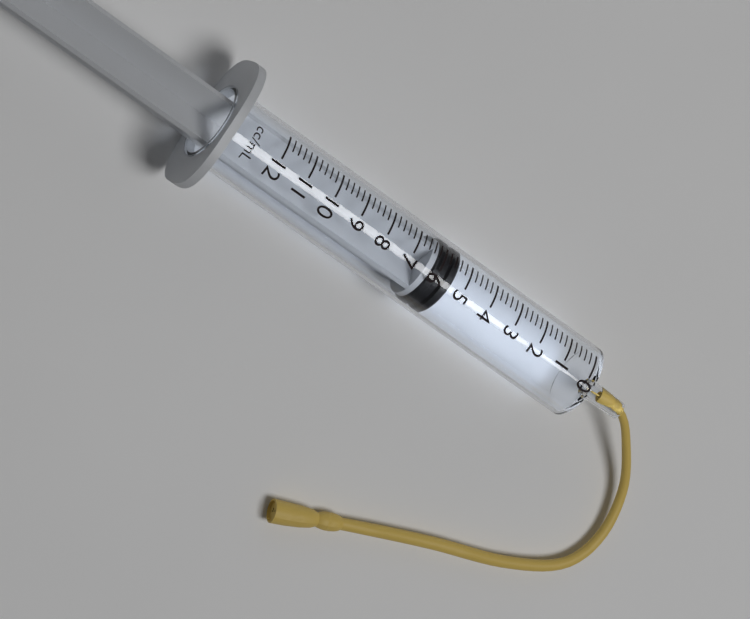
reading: 5.4 ml
